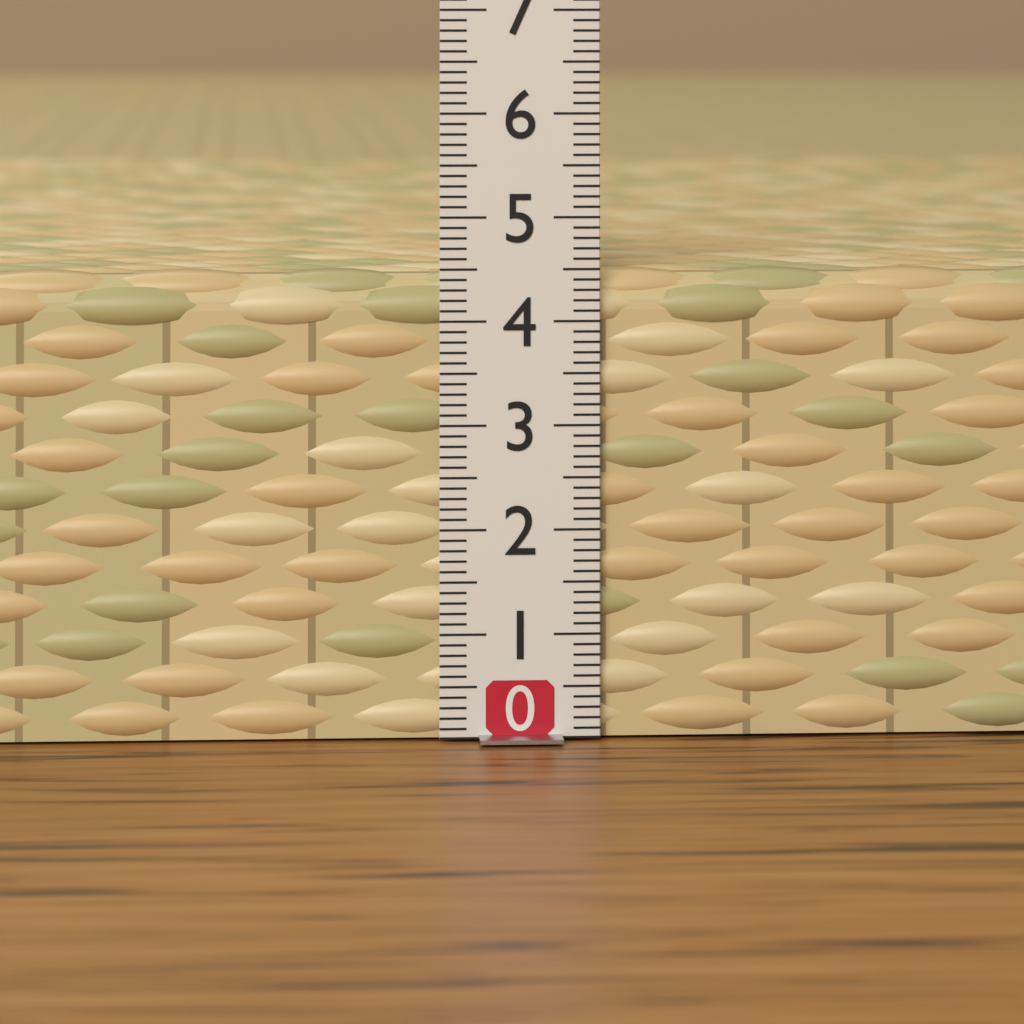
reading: 4.5 (no unit)
